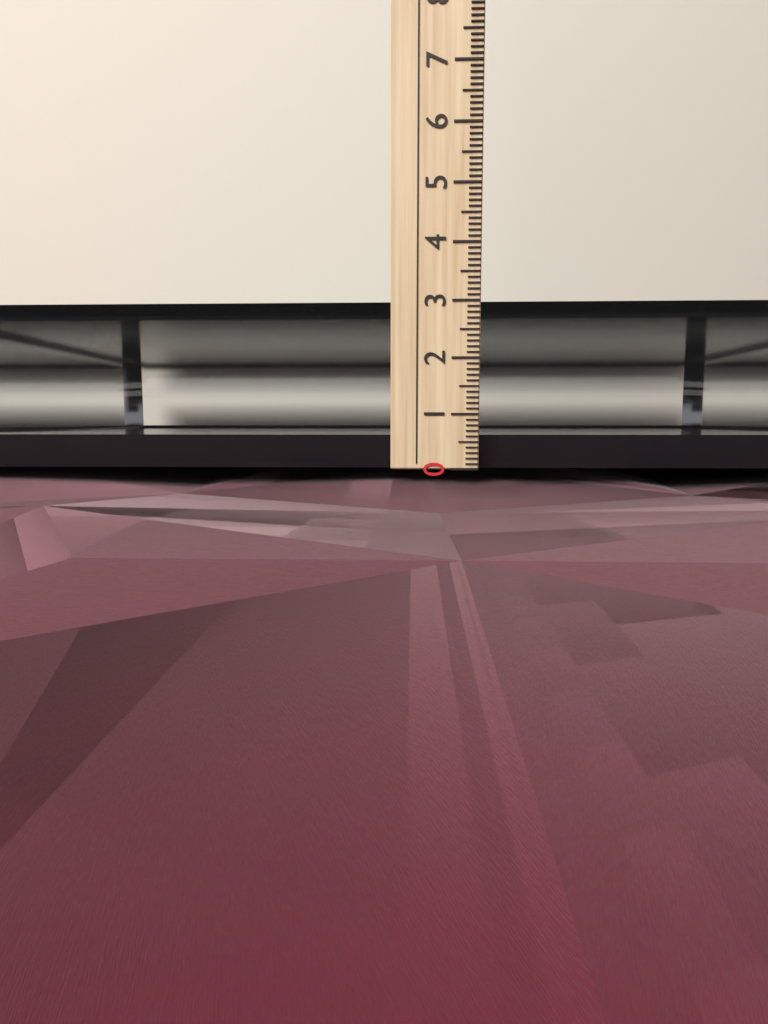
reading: 3.1 cm
